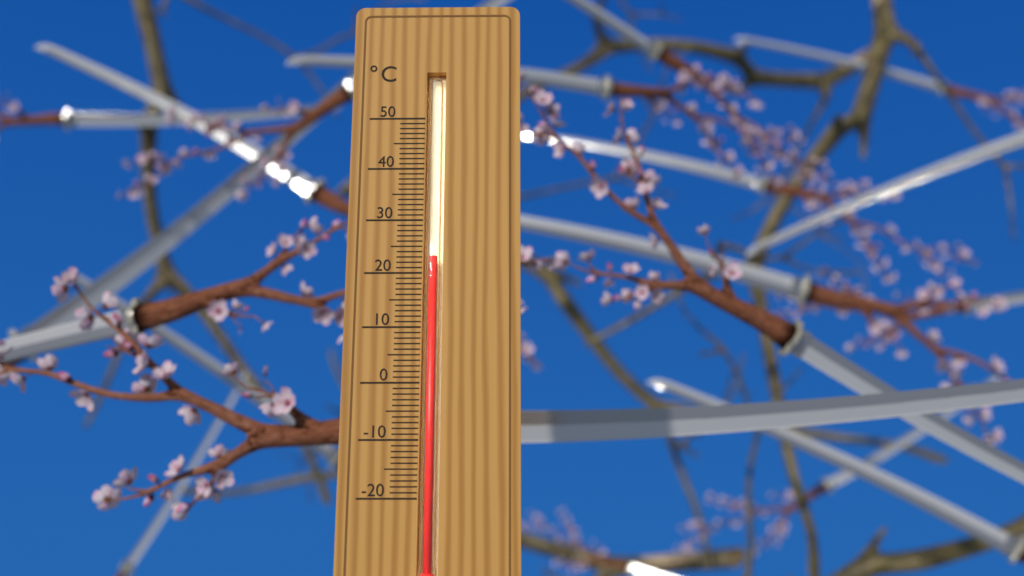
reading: 23 °C
